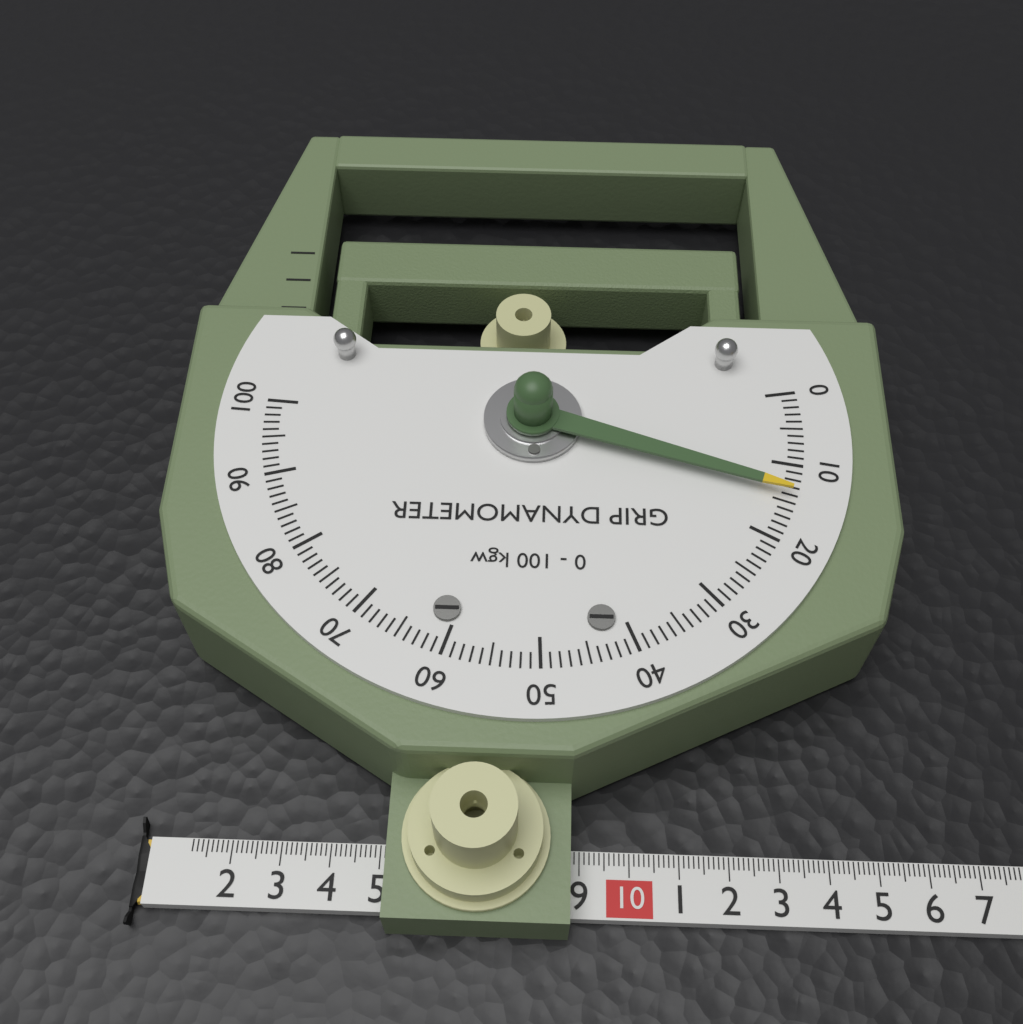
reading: 14 kgw
